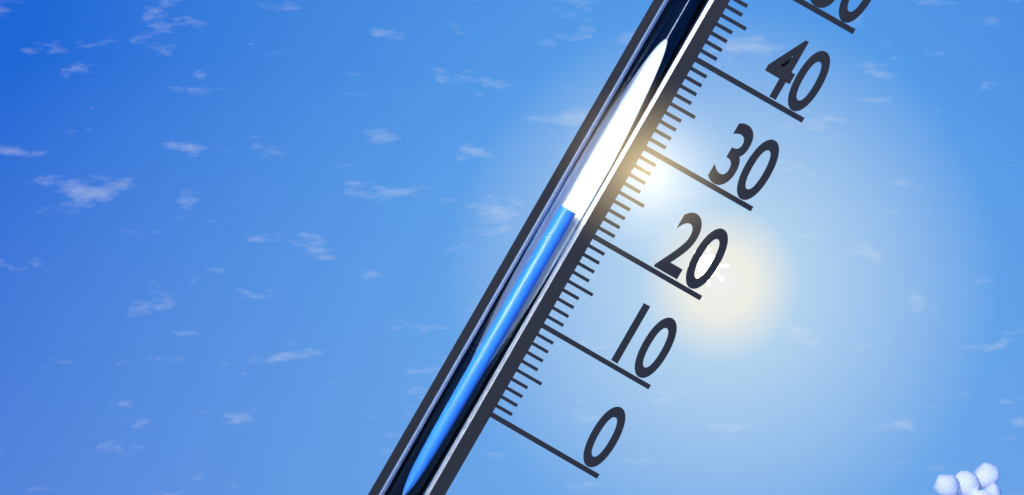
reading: 21 (no unit)
